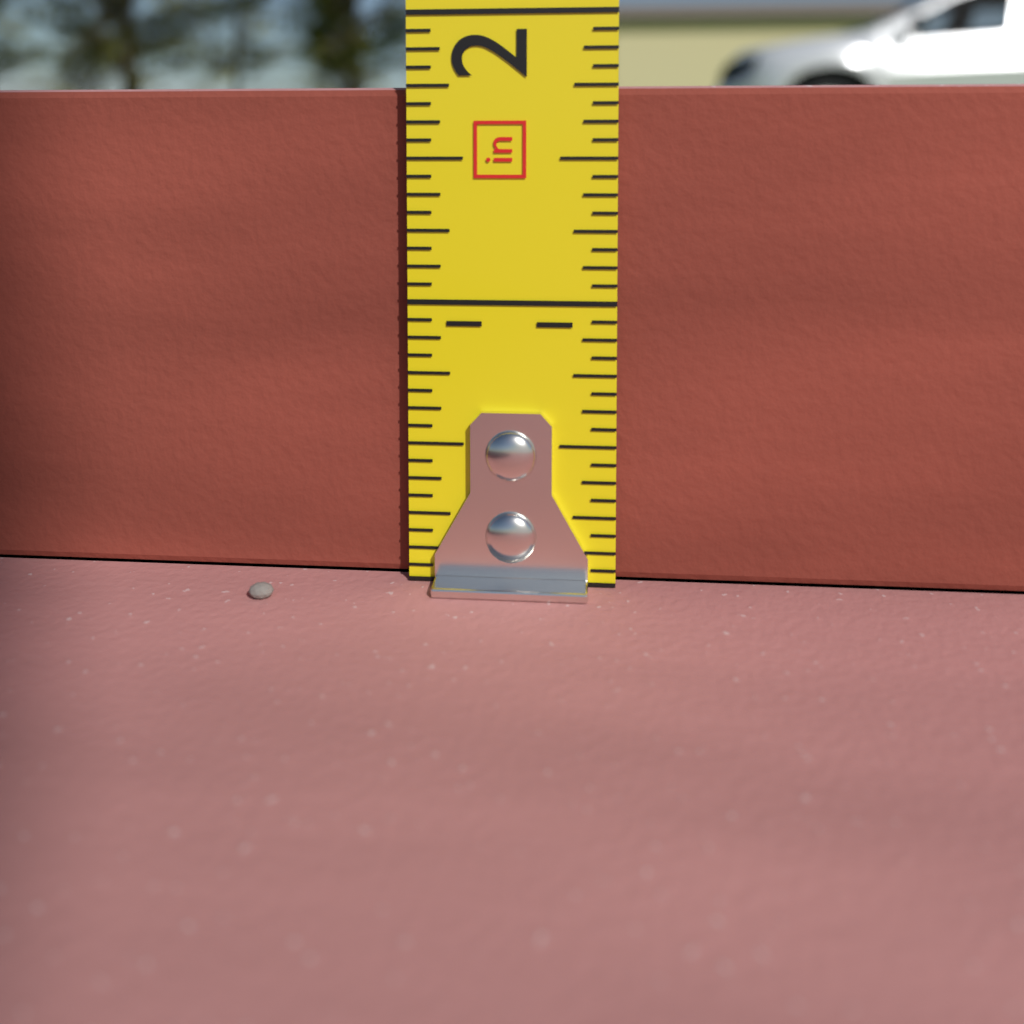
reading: 1.7500 in
